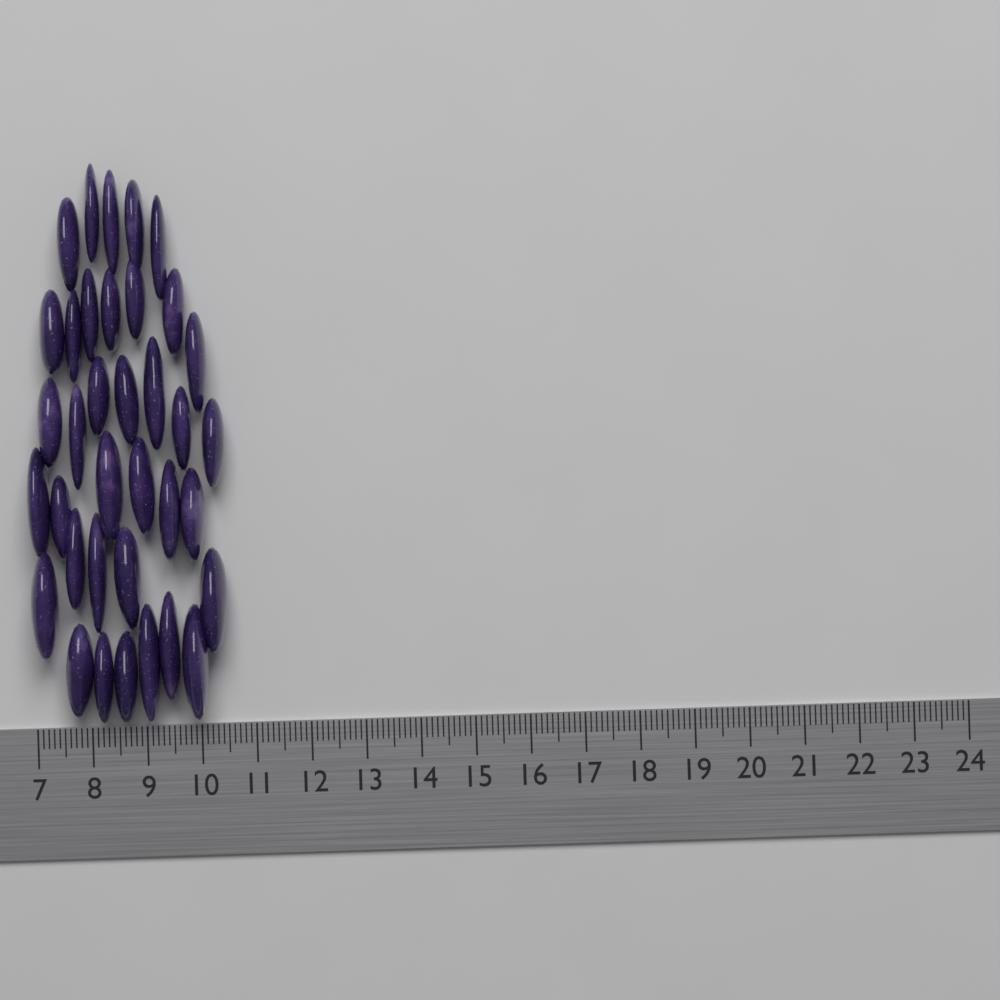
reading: 10.6 (no unit)
